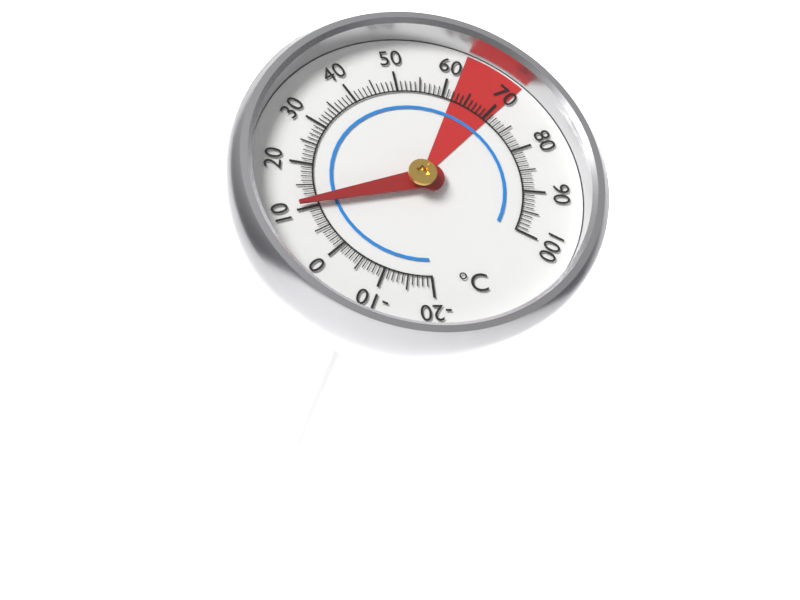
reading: 11 °C
